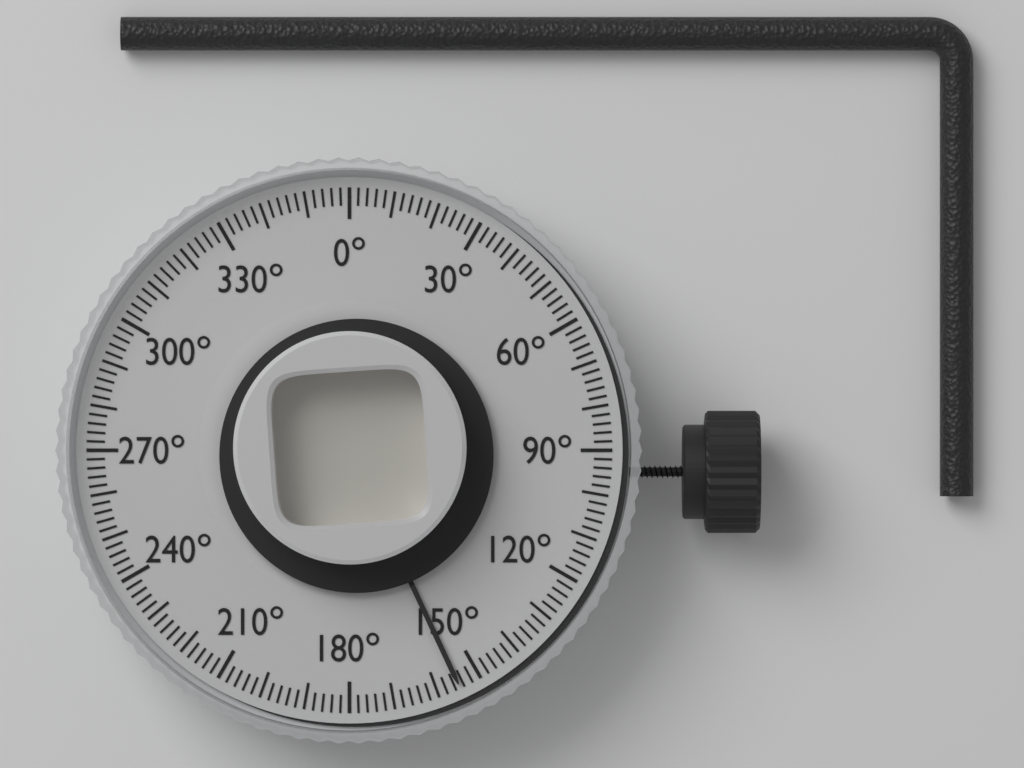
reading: 155 °
